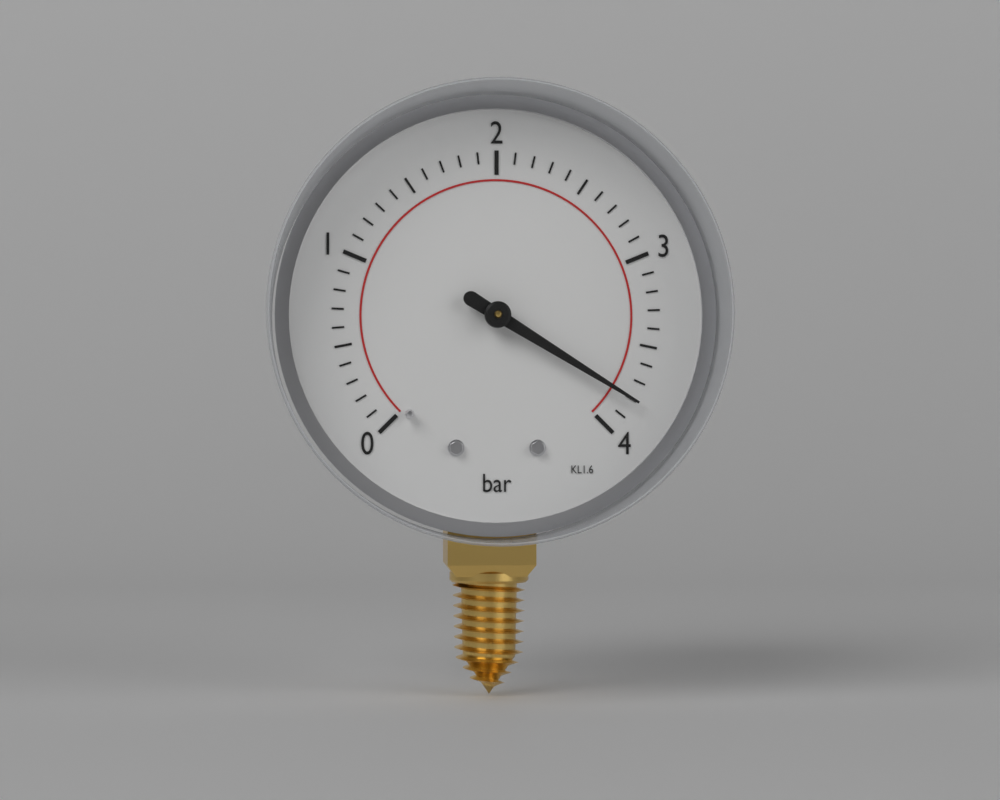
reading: 3.8 bar
